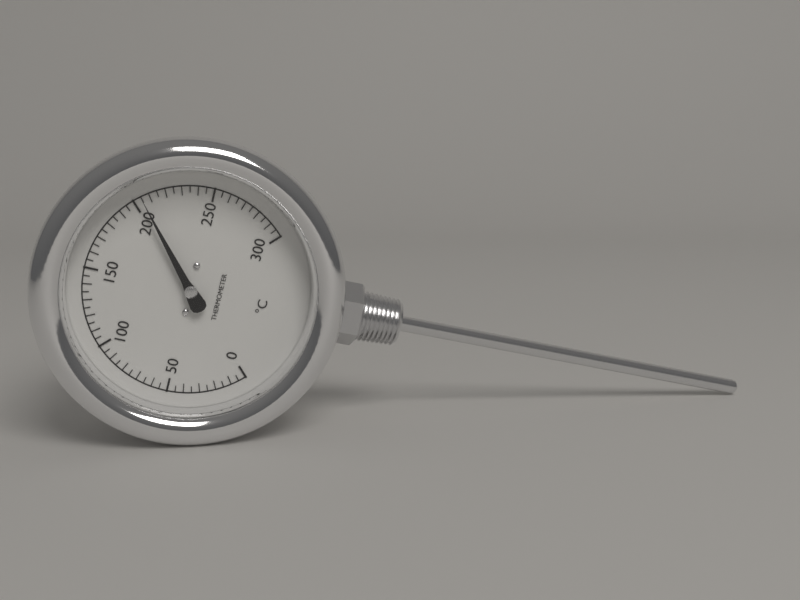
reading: 205 °C
